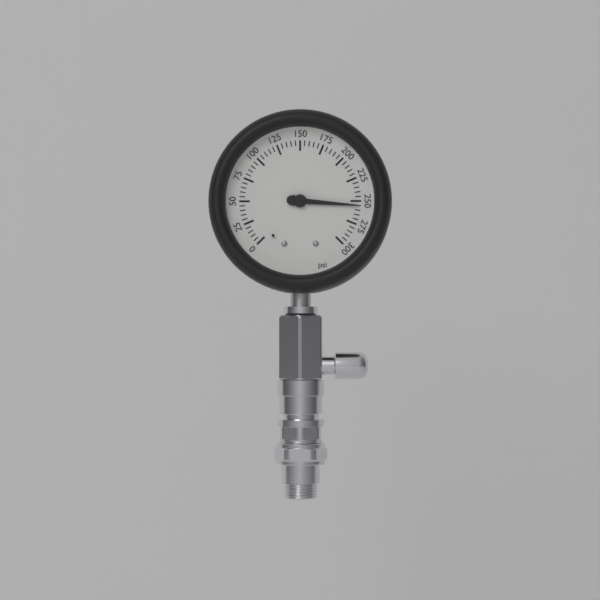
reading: 255 psi
